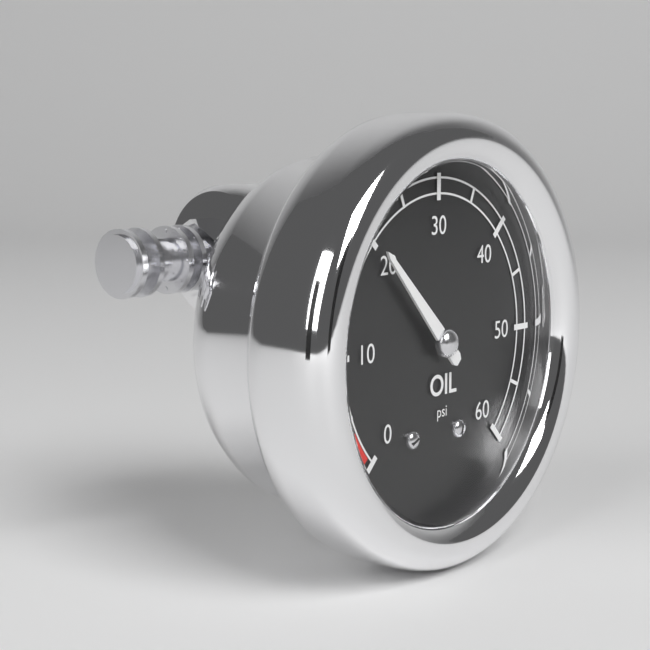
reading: 20 psi
